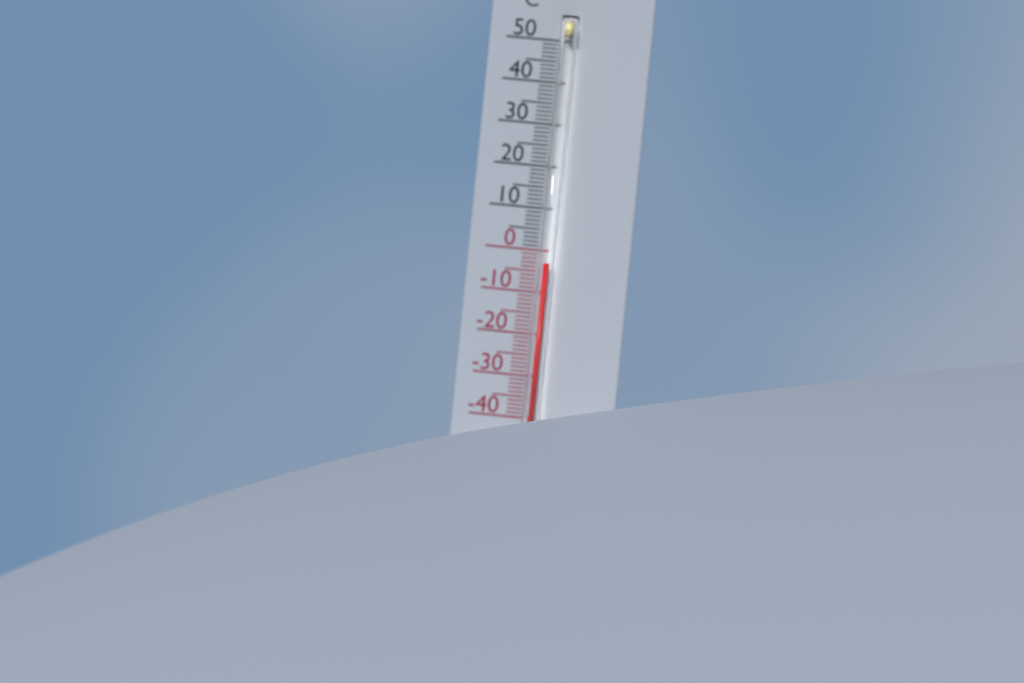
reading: -3 °C
